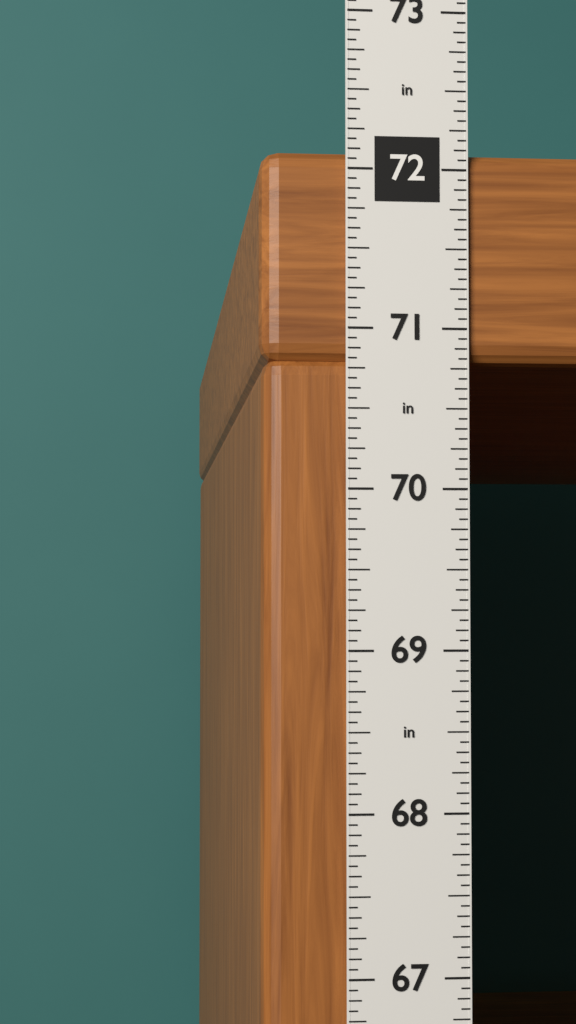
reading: 72.1250 in
